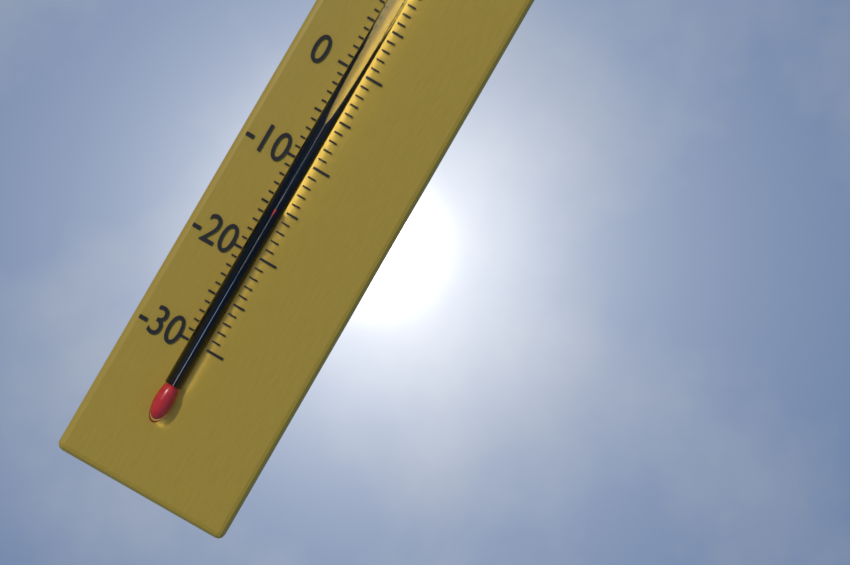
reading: -15 °C
